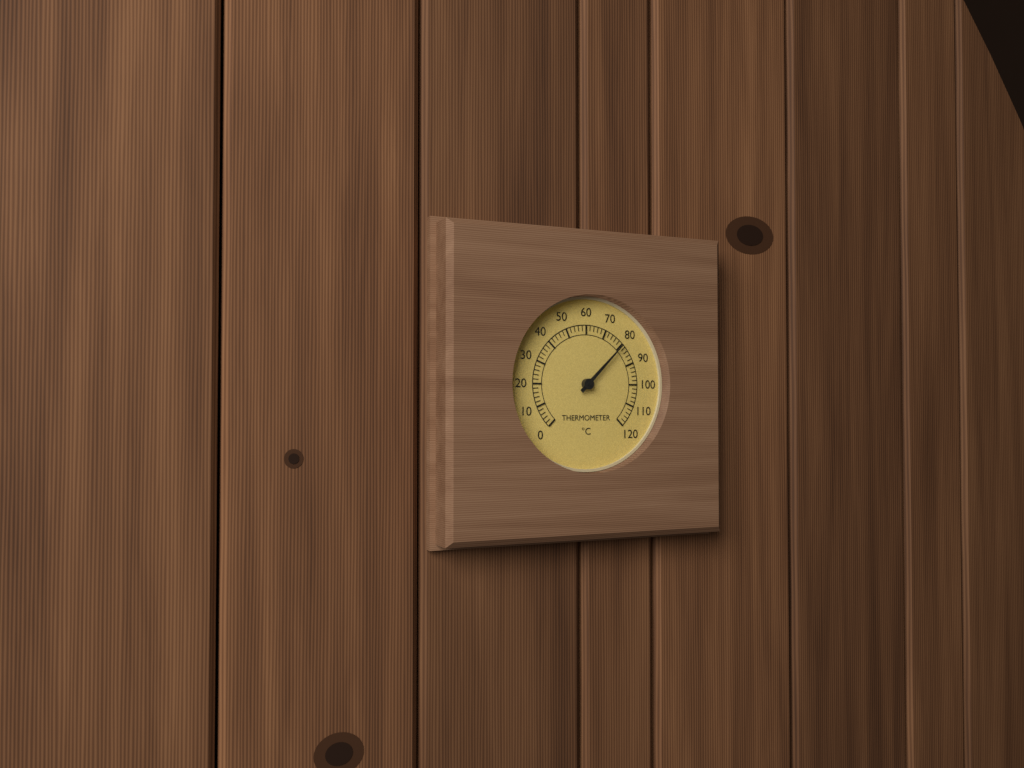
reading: 80 °C
